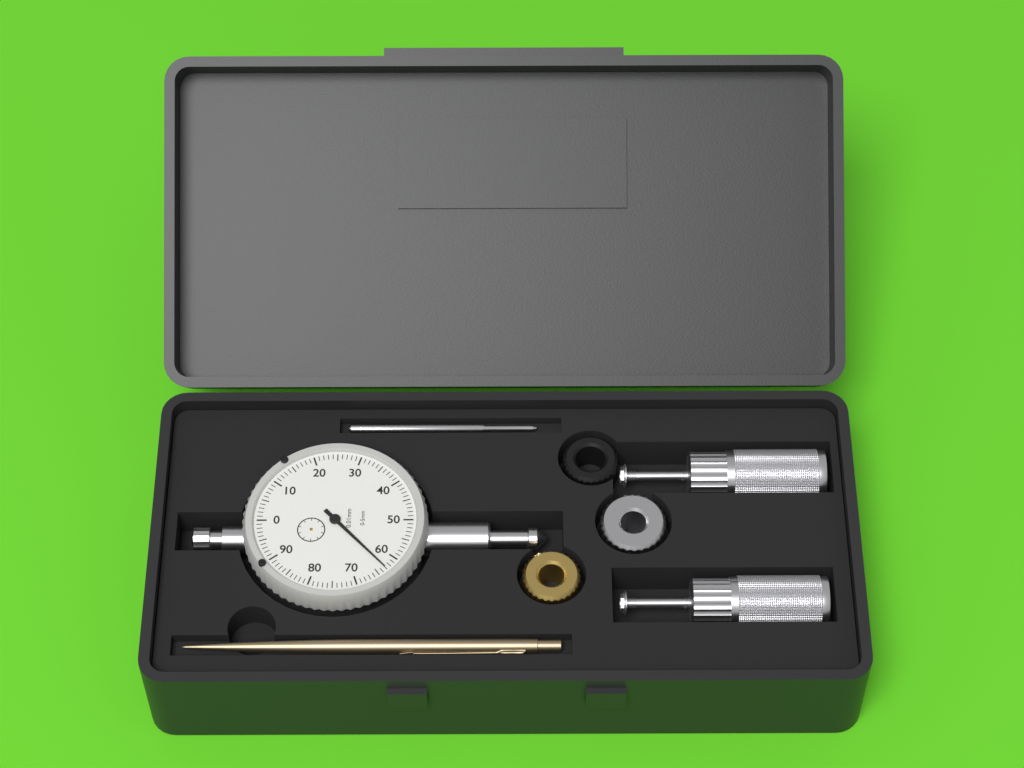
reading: 0.63 mm
